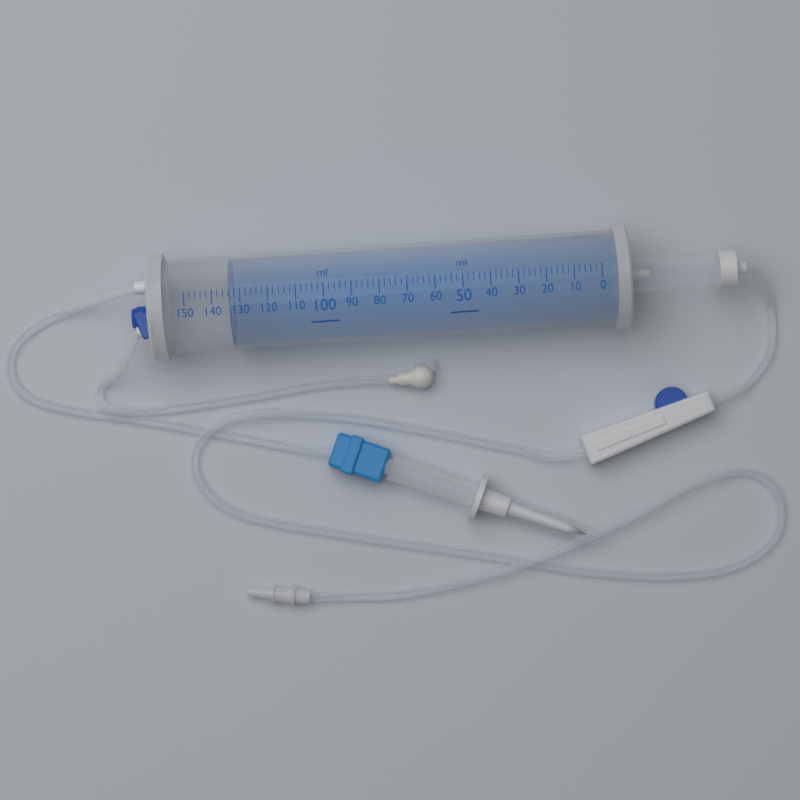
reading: 134 ml
